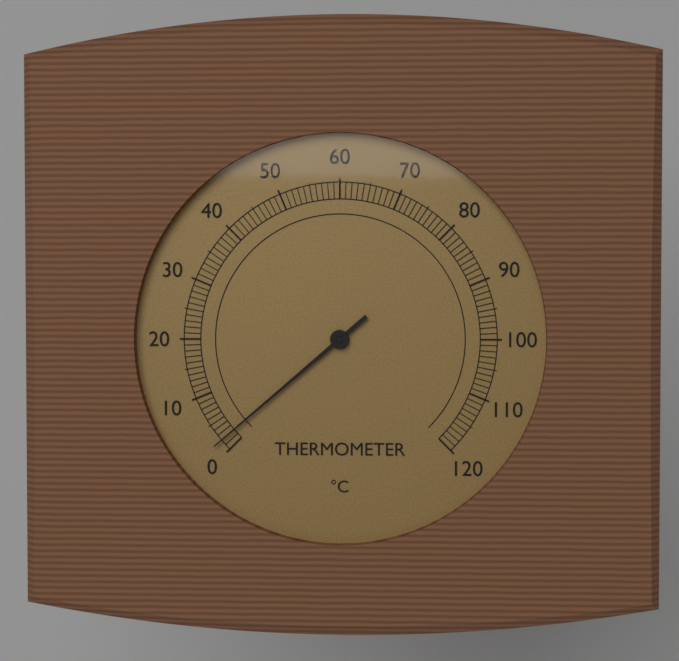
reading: 2 °C
